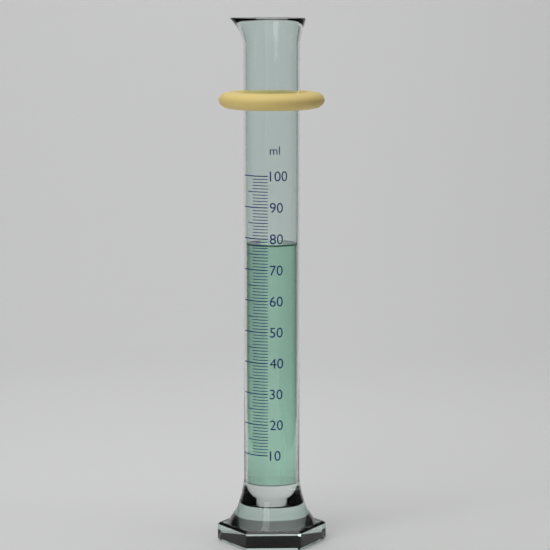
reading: 78 ml
